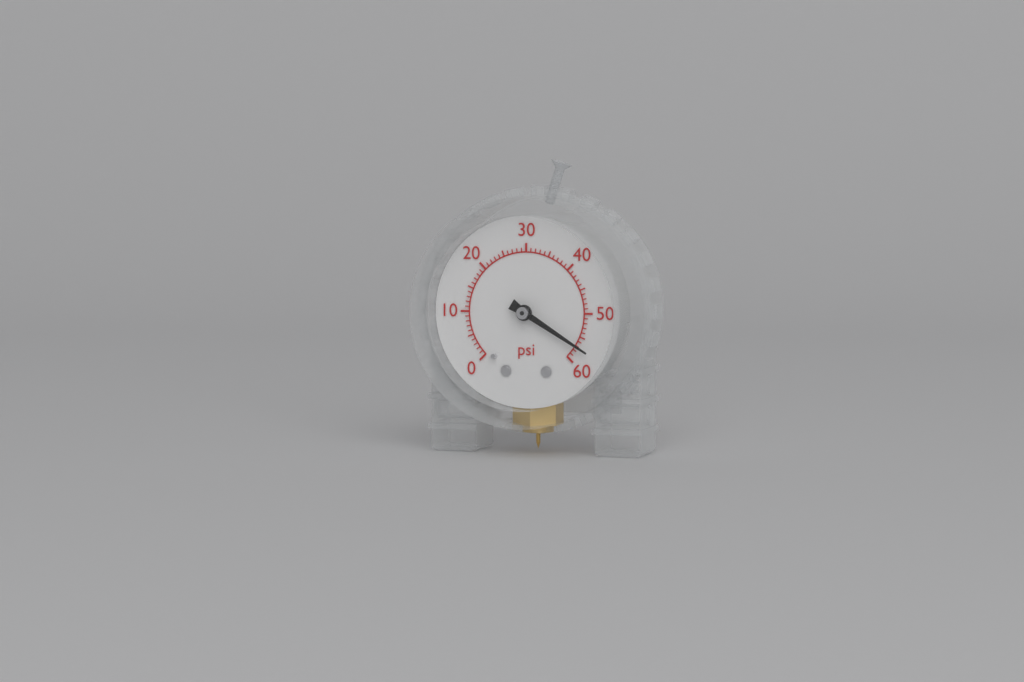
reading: 57 psi
